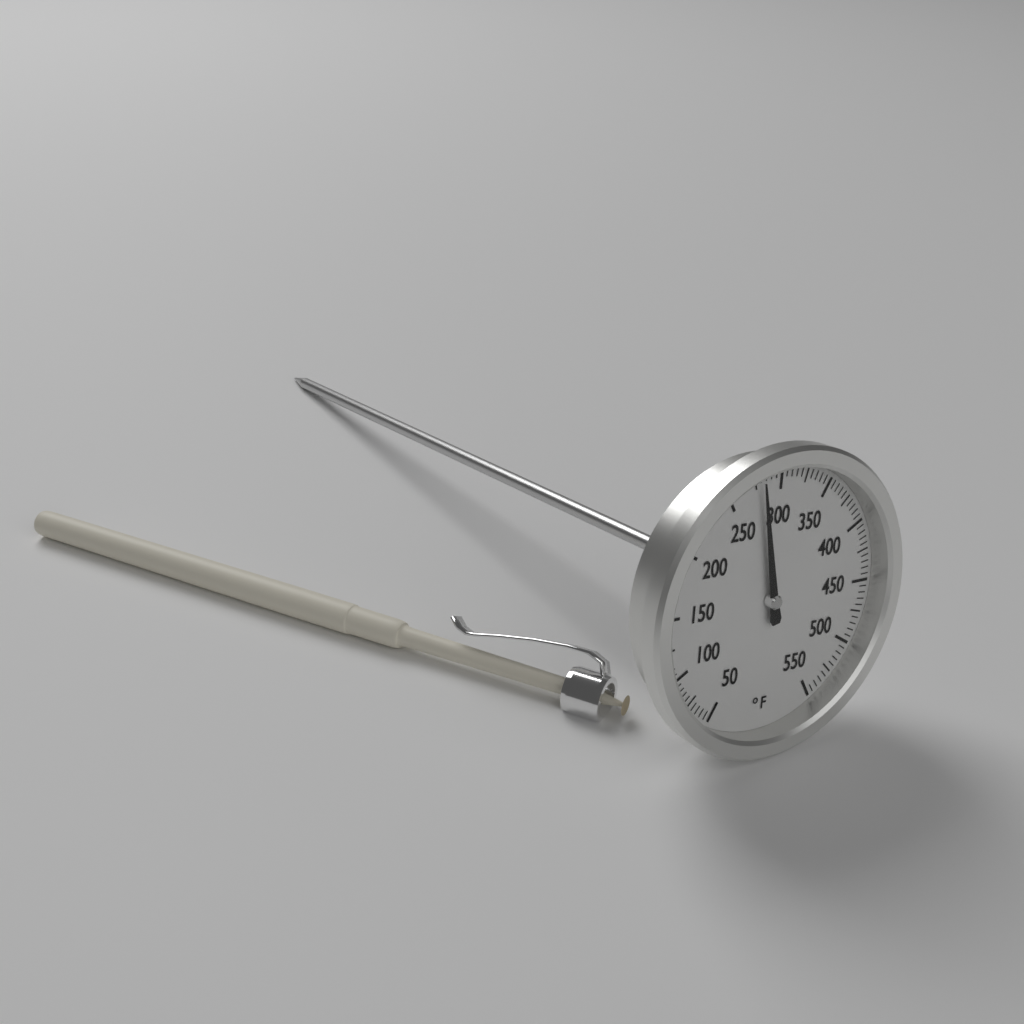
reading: 280 °F
